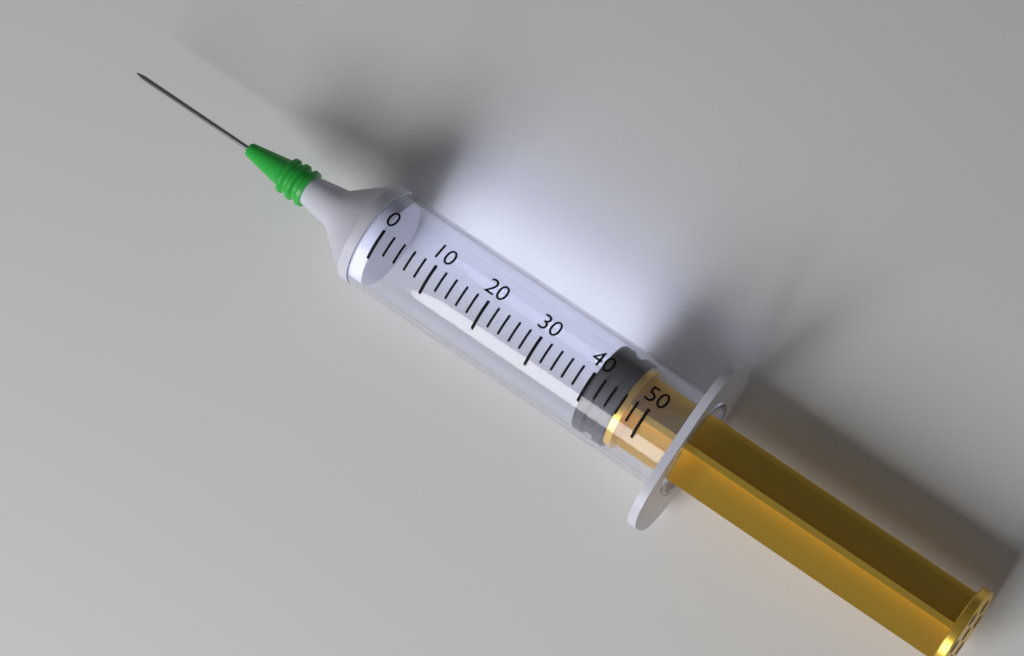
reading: 40 (no unit)
